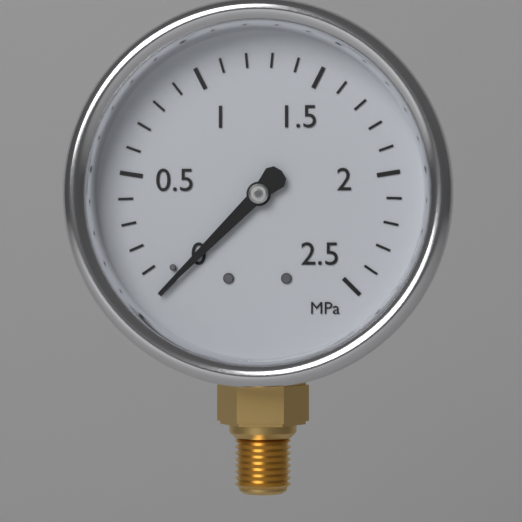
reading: 0.0 MPa
